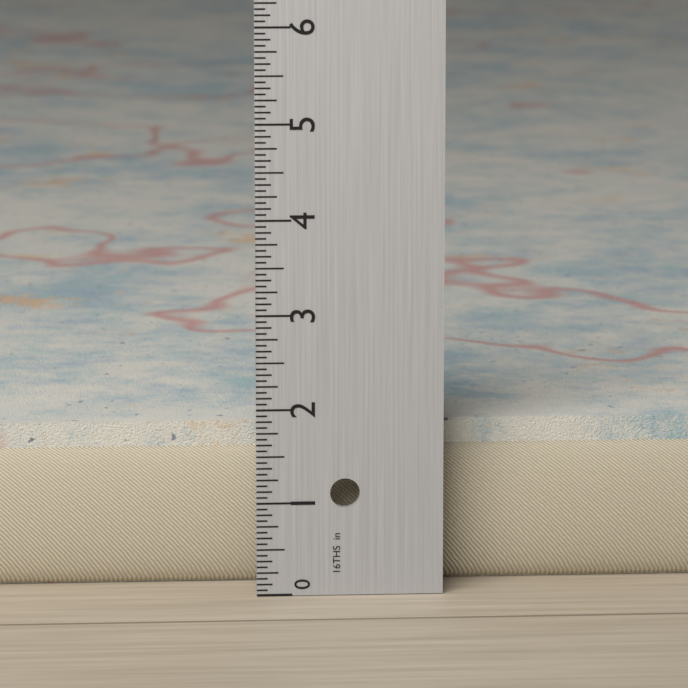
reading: 1.7500 in
